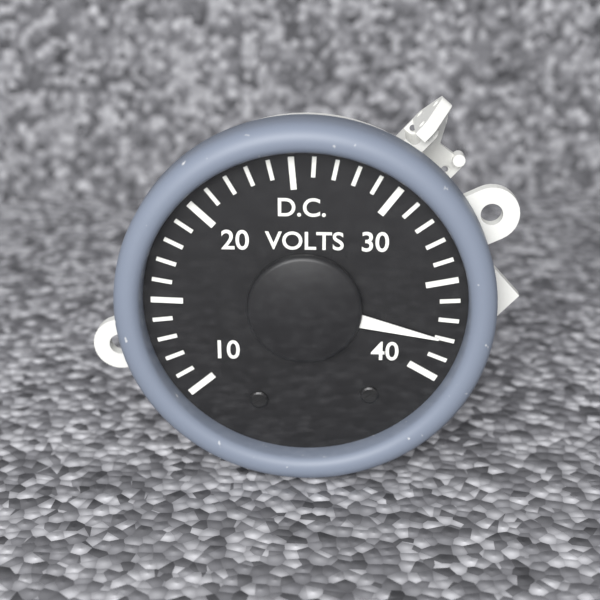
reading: 38 V
